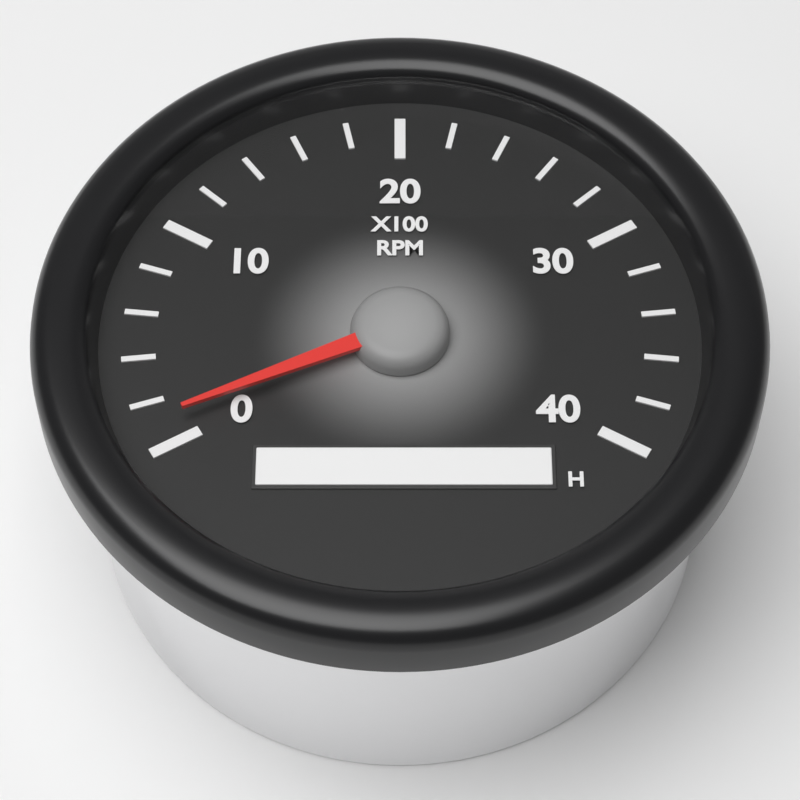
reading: 100 RPM
